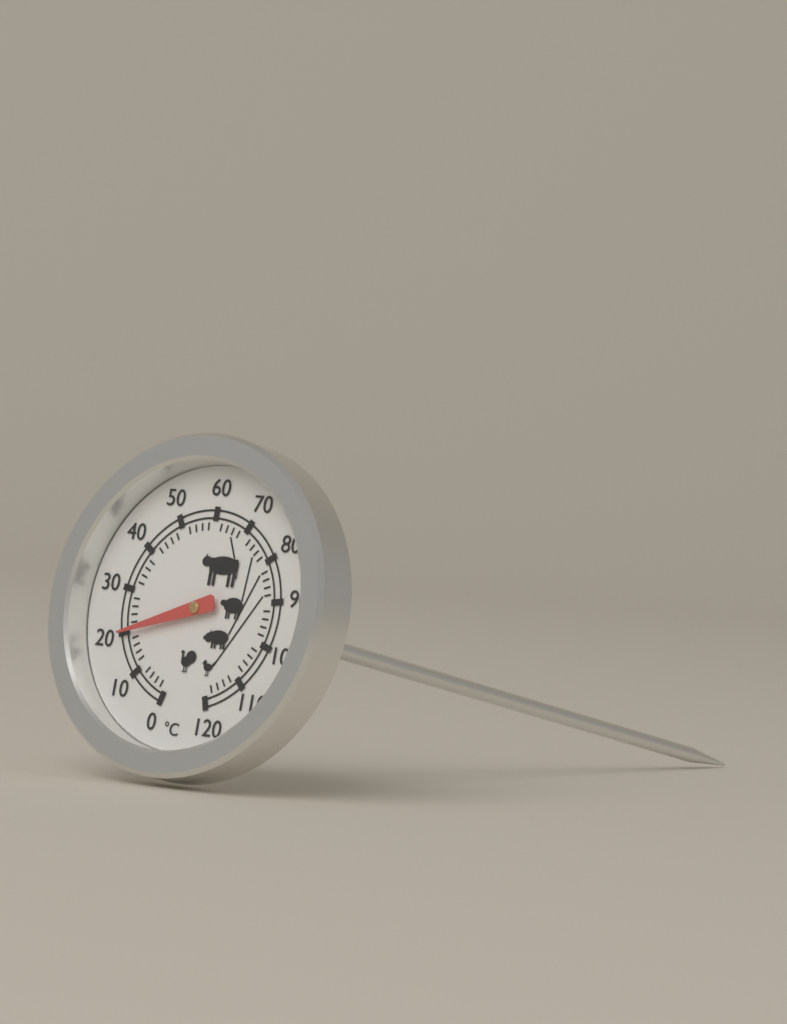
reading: 20 °C
